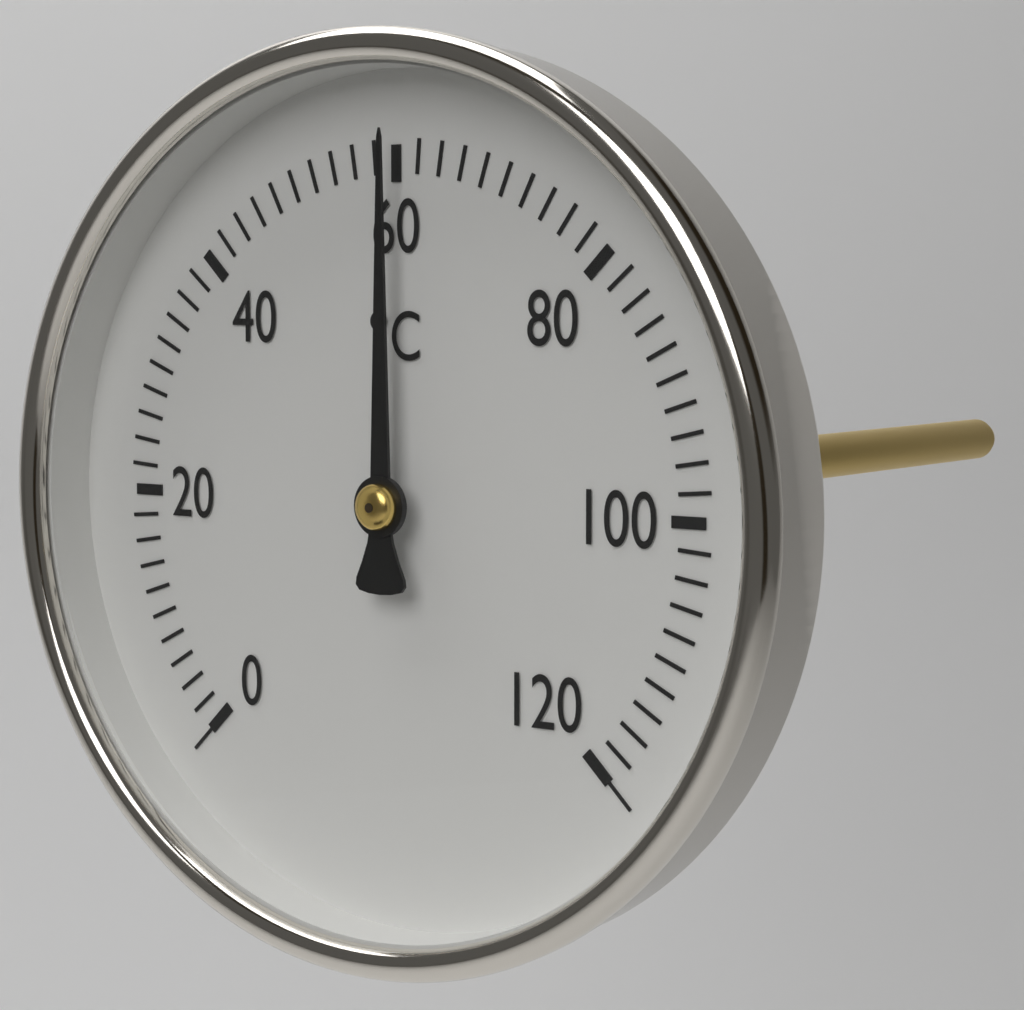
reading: 60 °C
